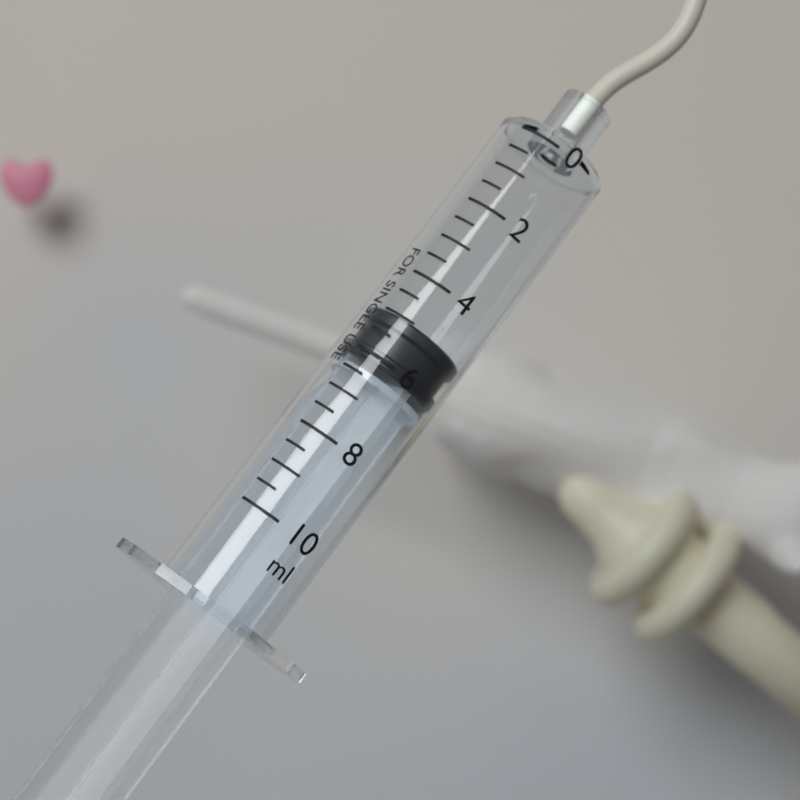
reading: 5.0 ml
